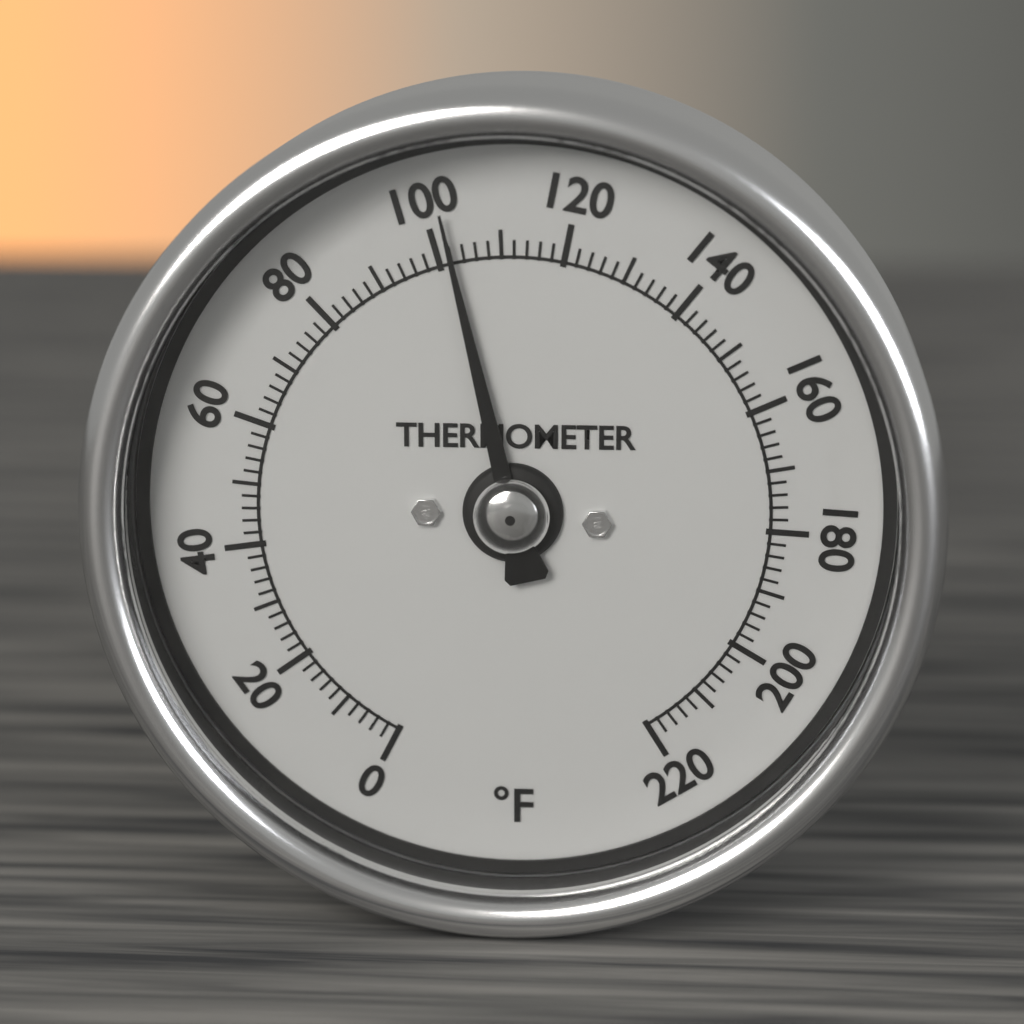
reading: 102 °F
